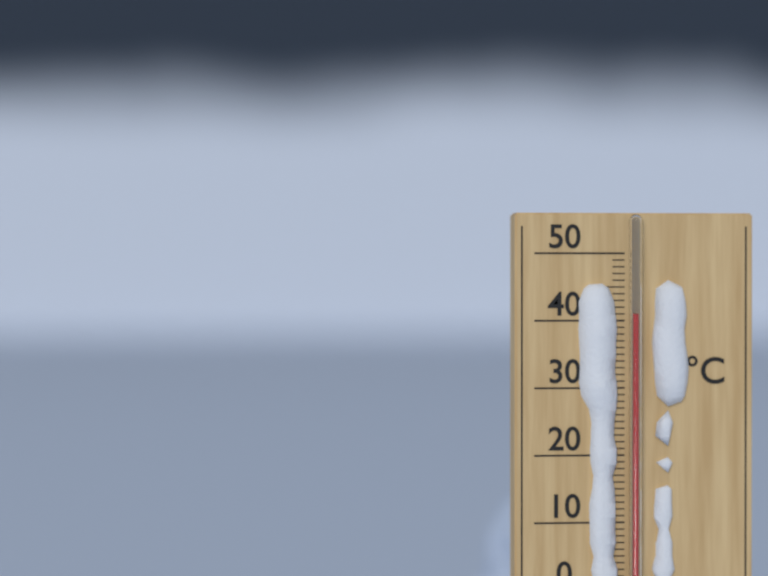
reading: 41 °C
